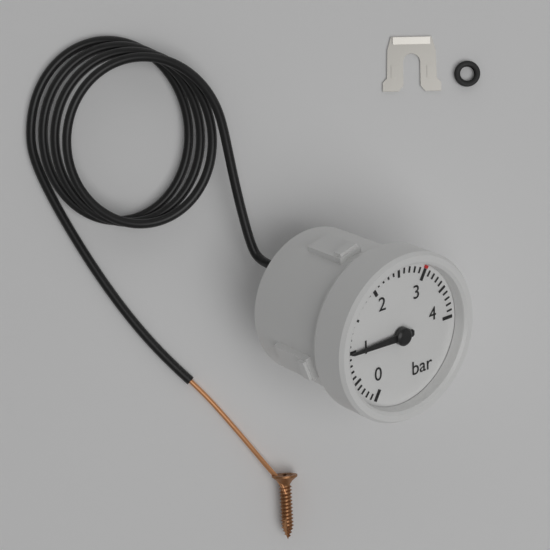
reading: 1.0 bar
